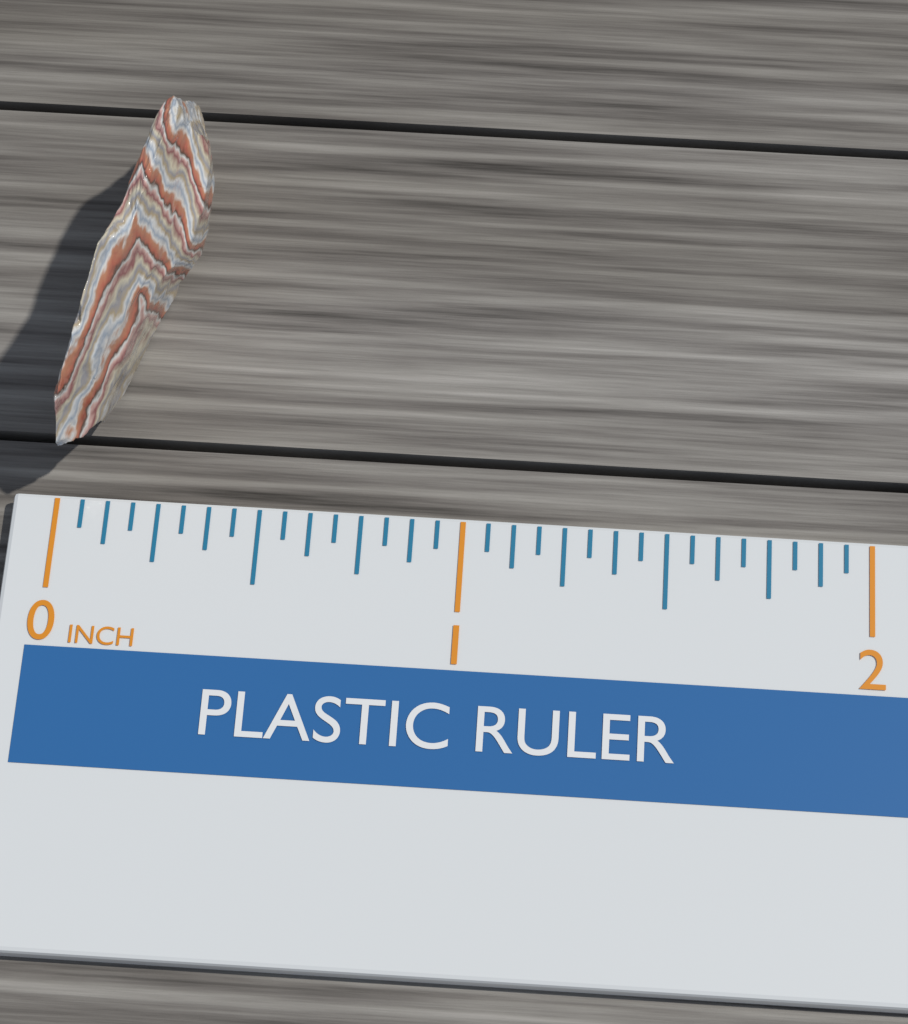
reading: 0.3125 inch
